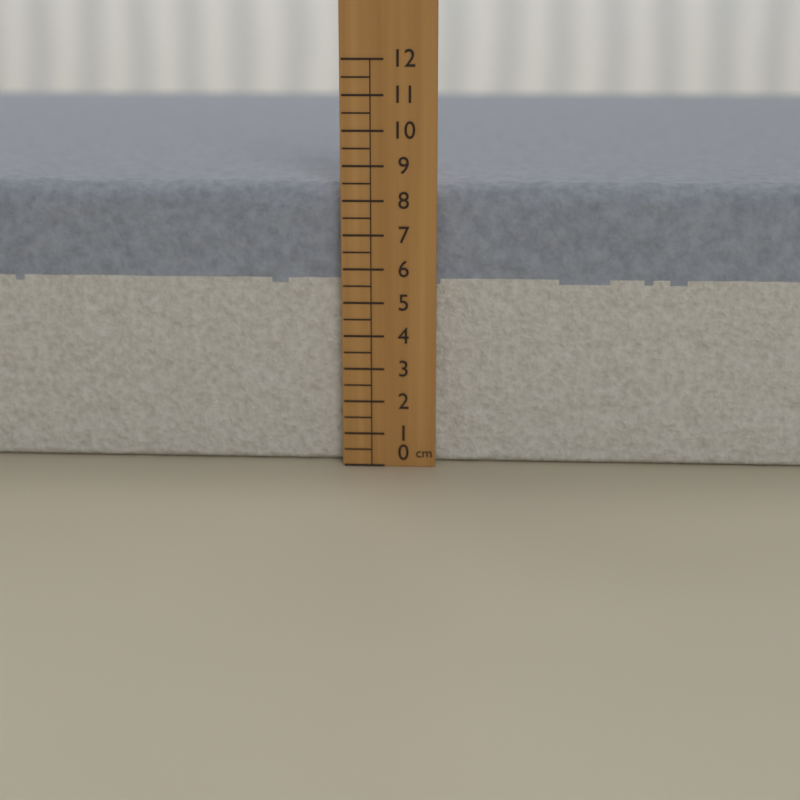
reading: 8.5 cm
